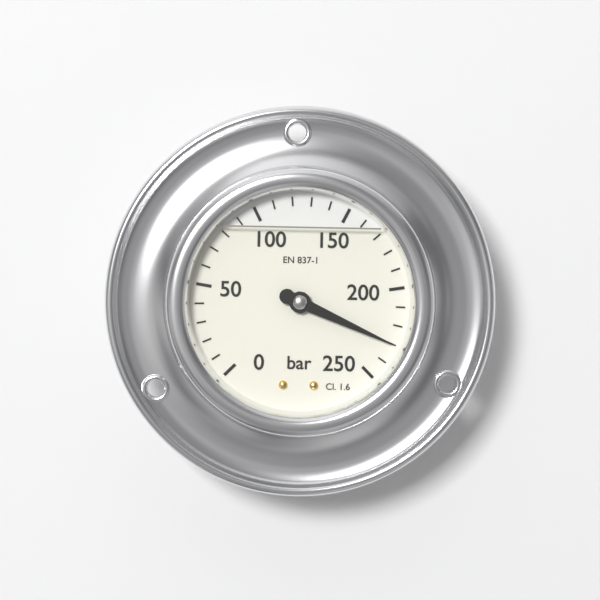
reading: 230 bar
